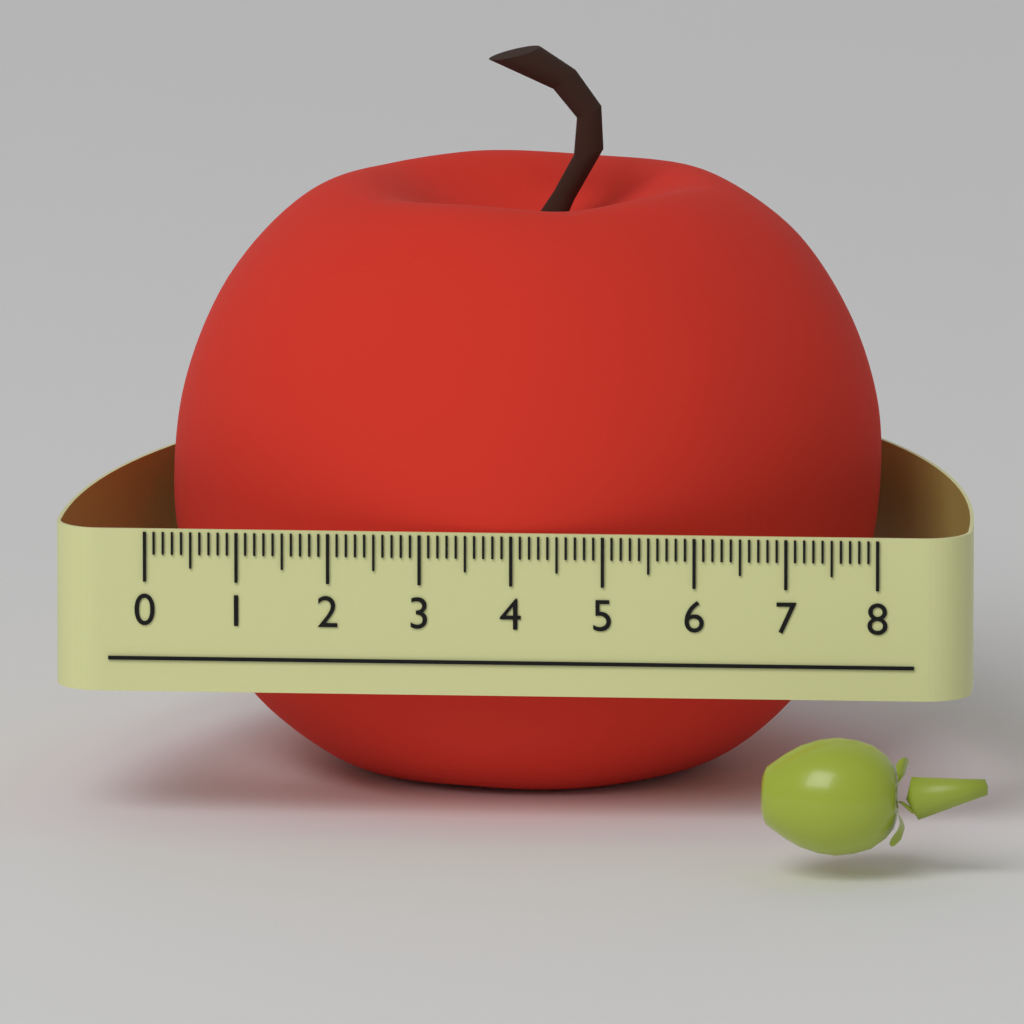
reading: 7.8 (no unit)
